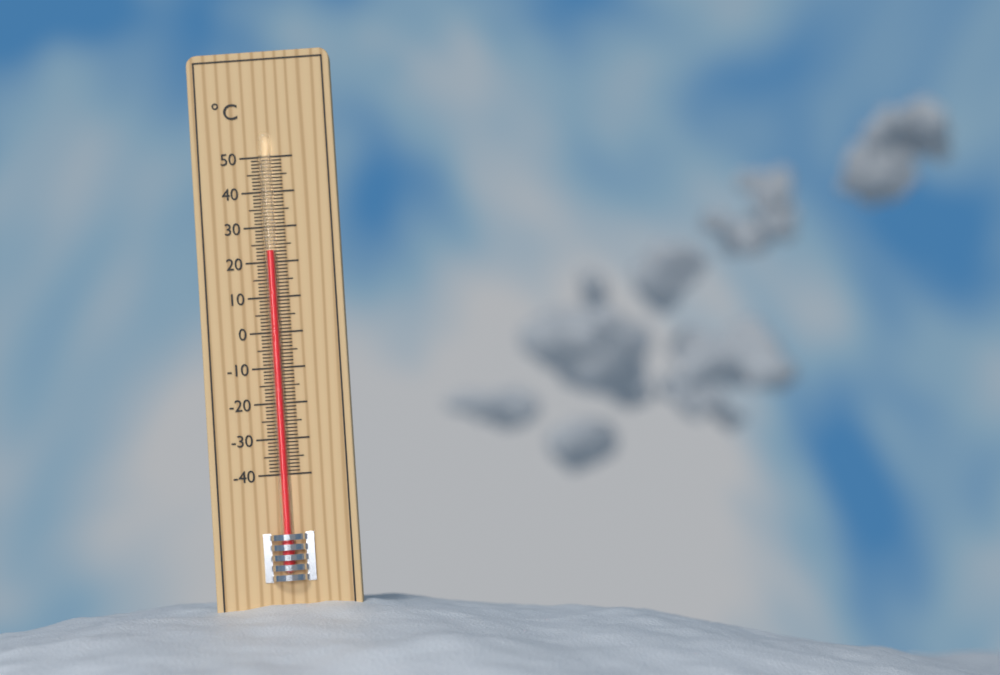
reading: 23 °C
